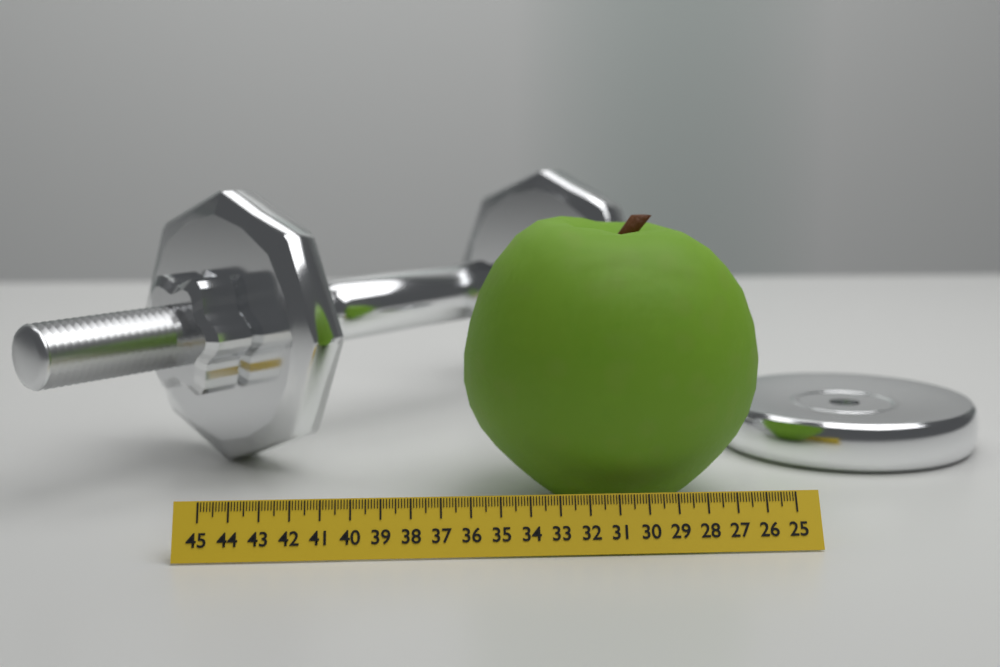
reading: 36.0 (no unit)
